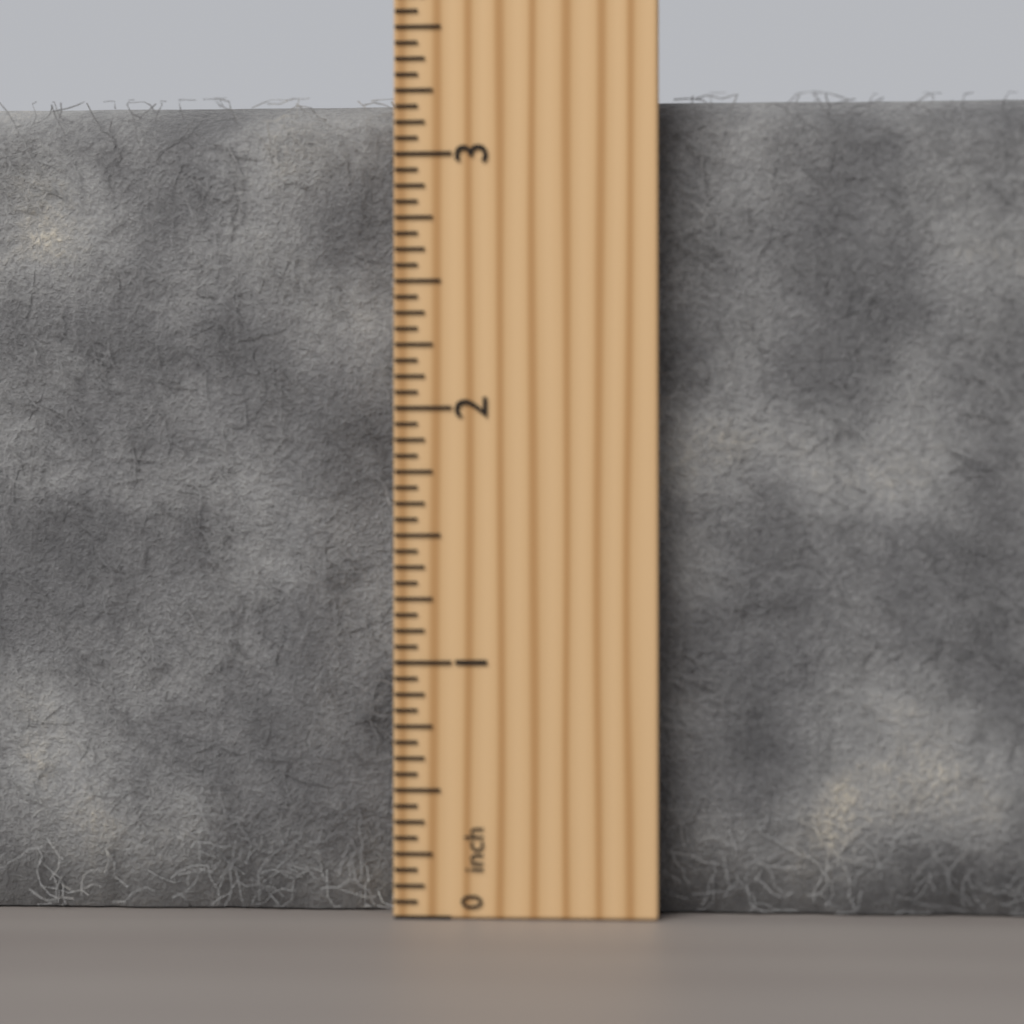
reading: 3.2500 inch
